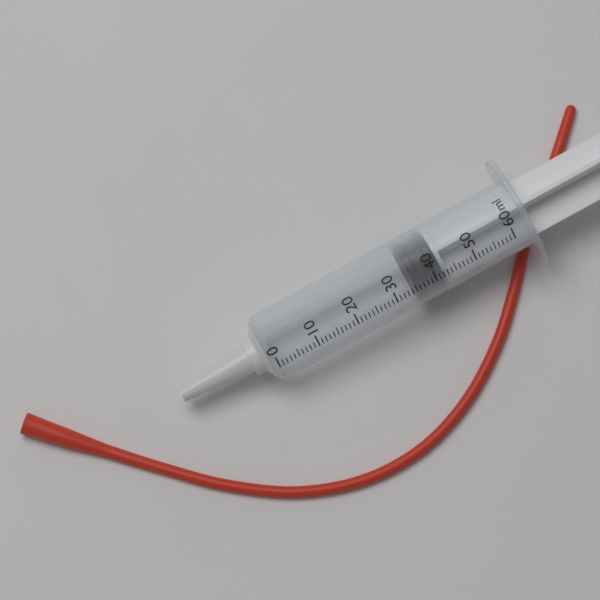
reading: 35 ml
